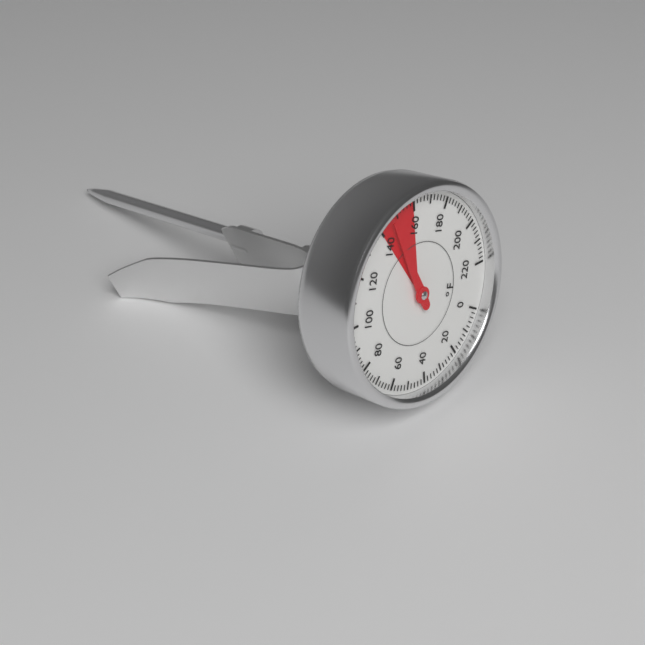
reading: 146 °F
